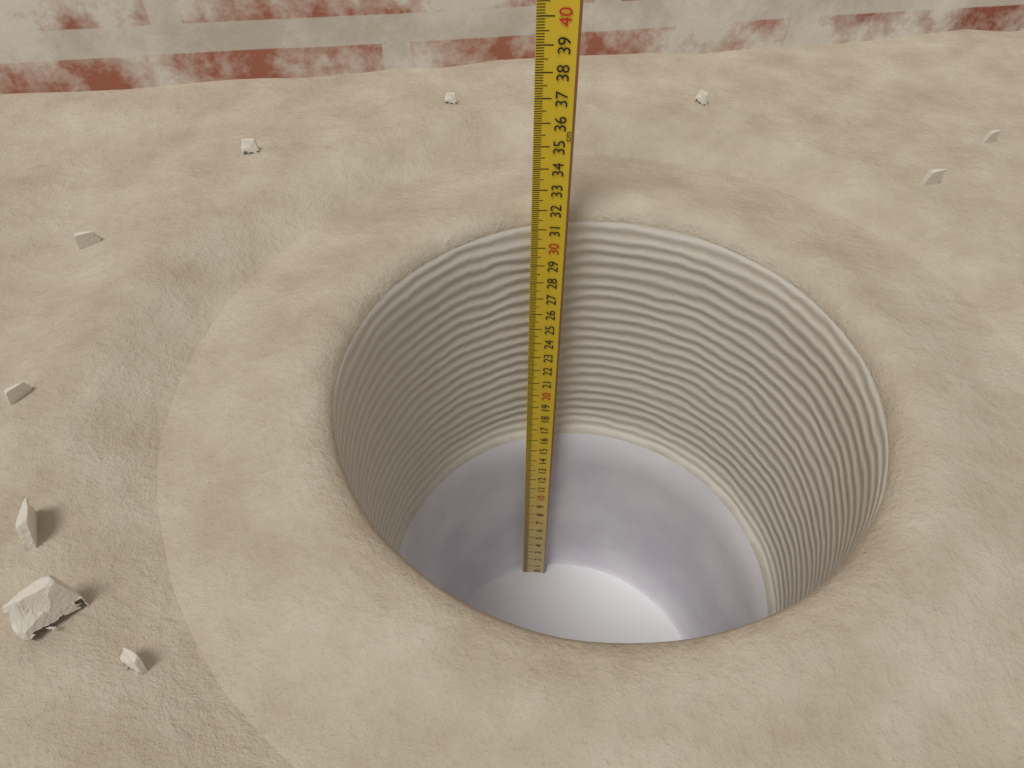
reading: 31.2 cm
